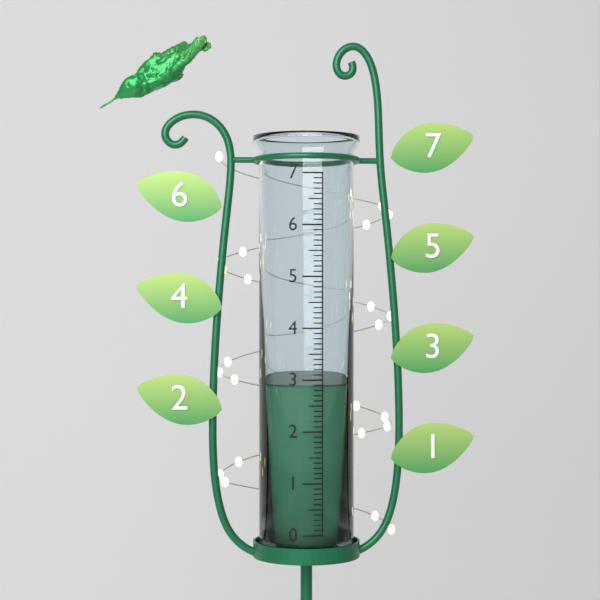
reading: 2.9 (no unit)
